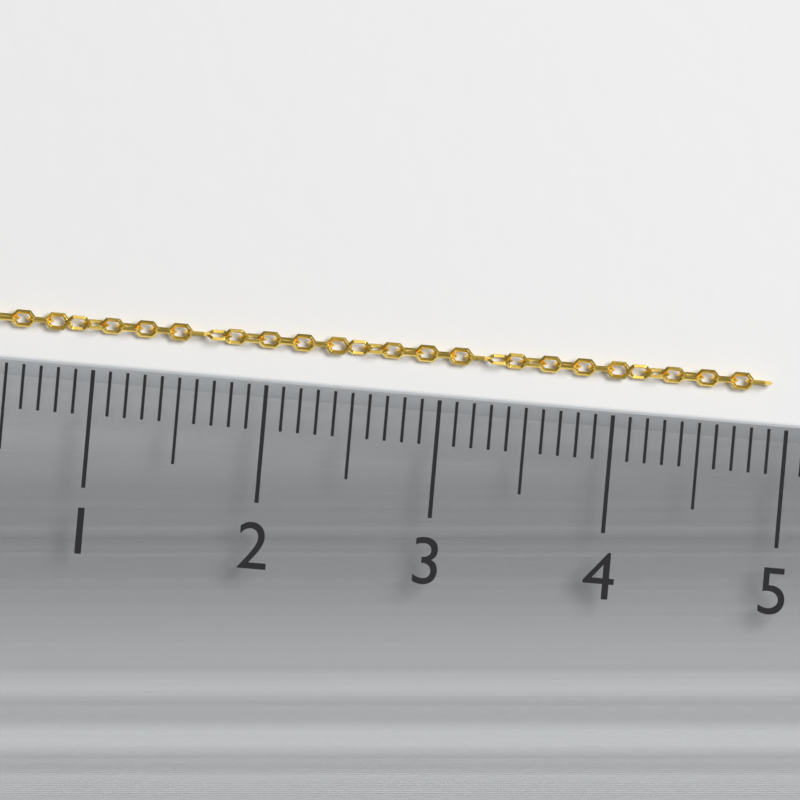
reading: 4.9 (no unit)
